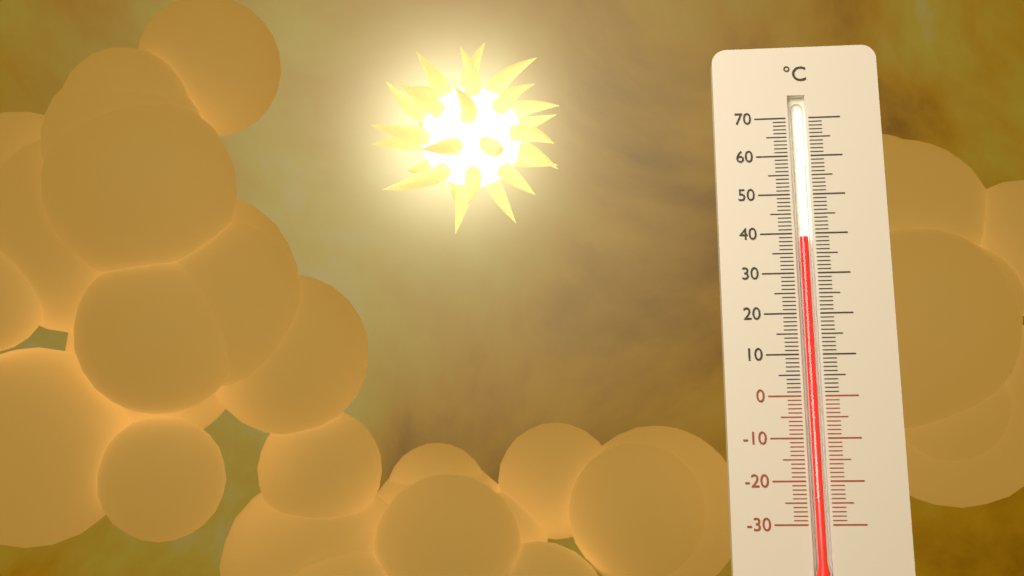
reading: 39 °C
